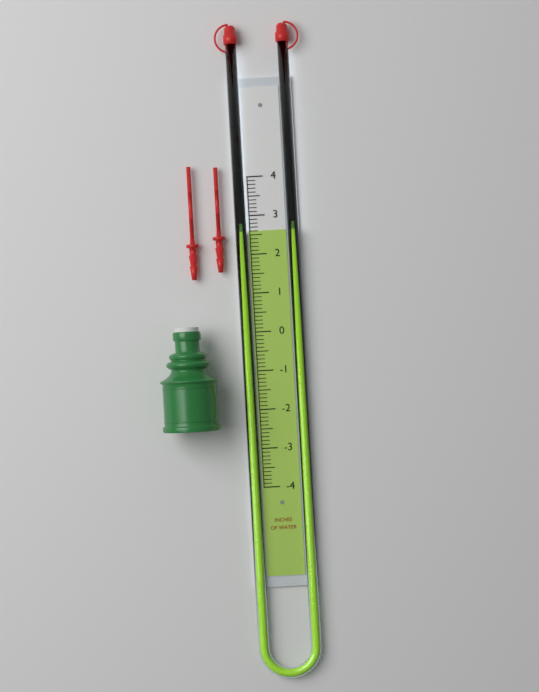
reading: 2.6 in
